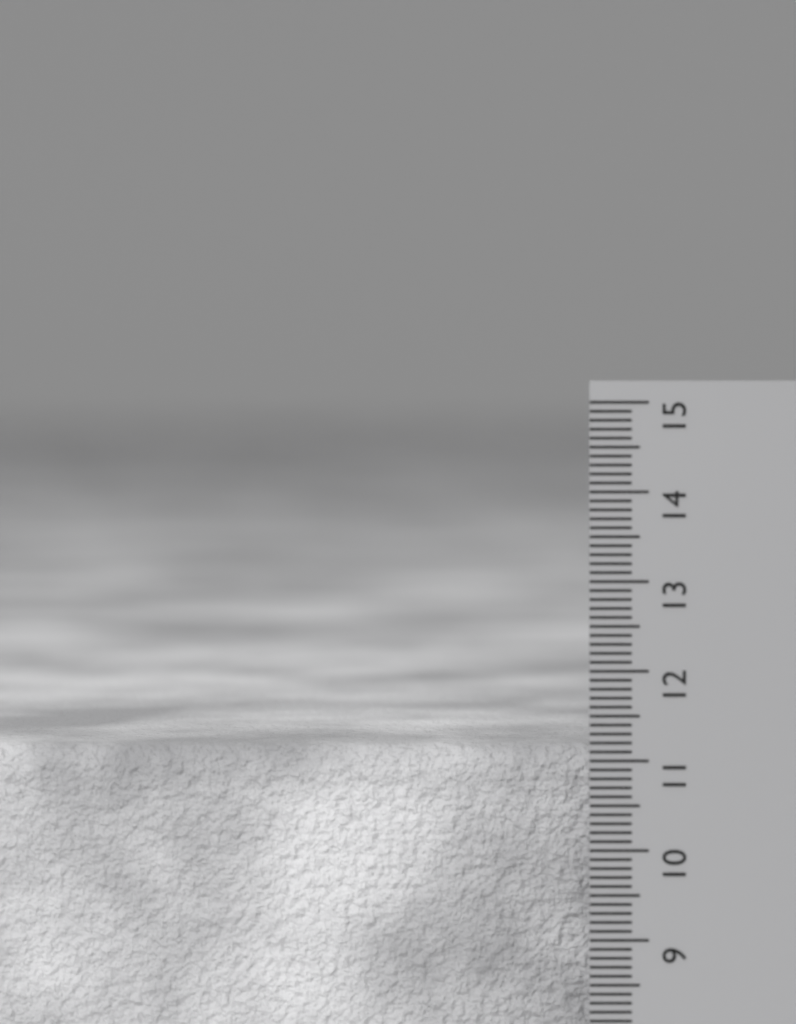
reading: 11.1 cm
